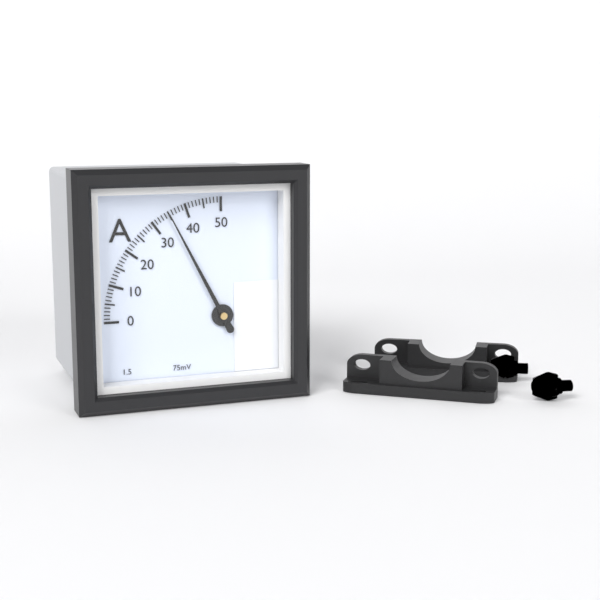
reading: 35 A
